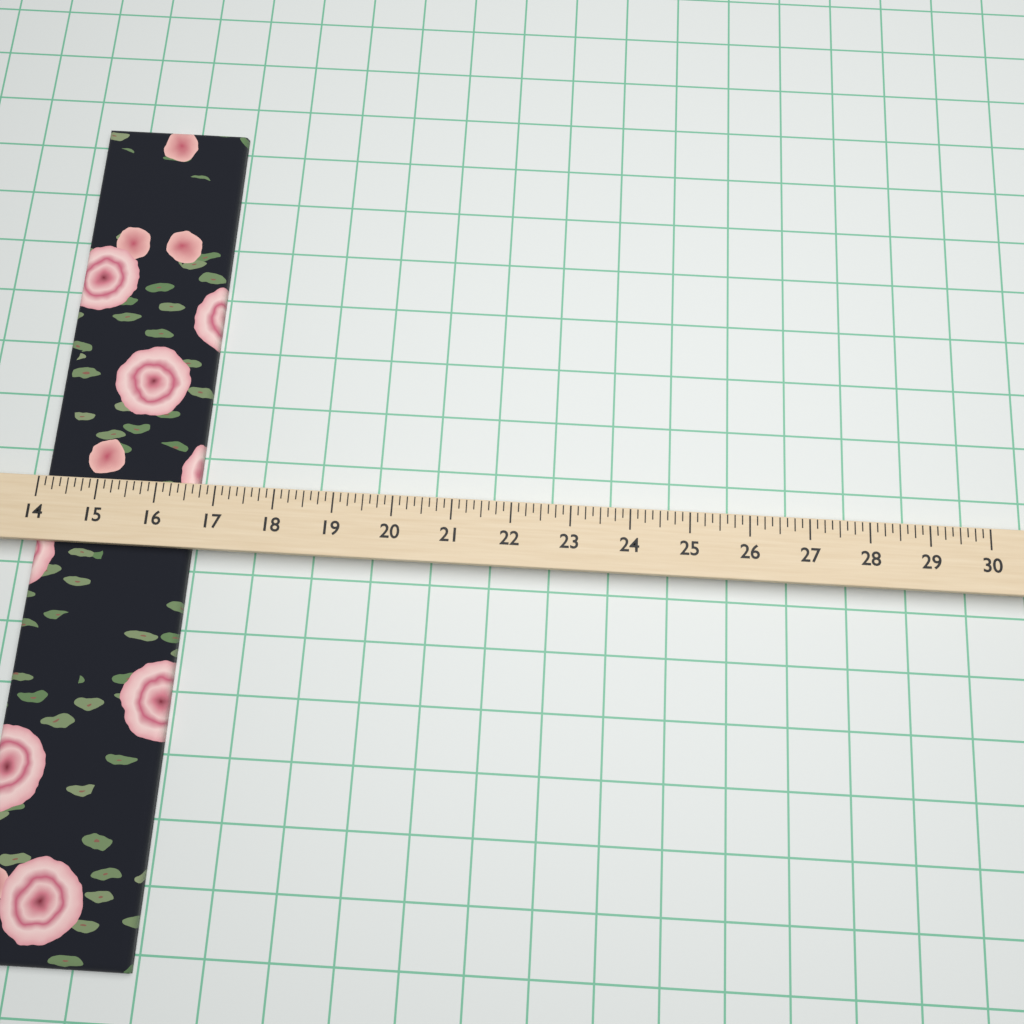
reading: 16.625 (no unit)
